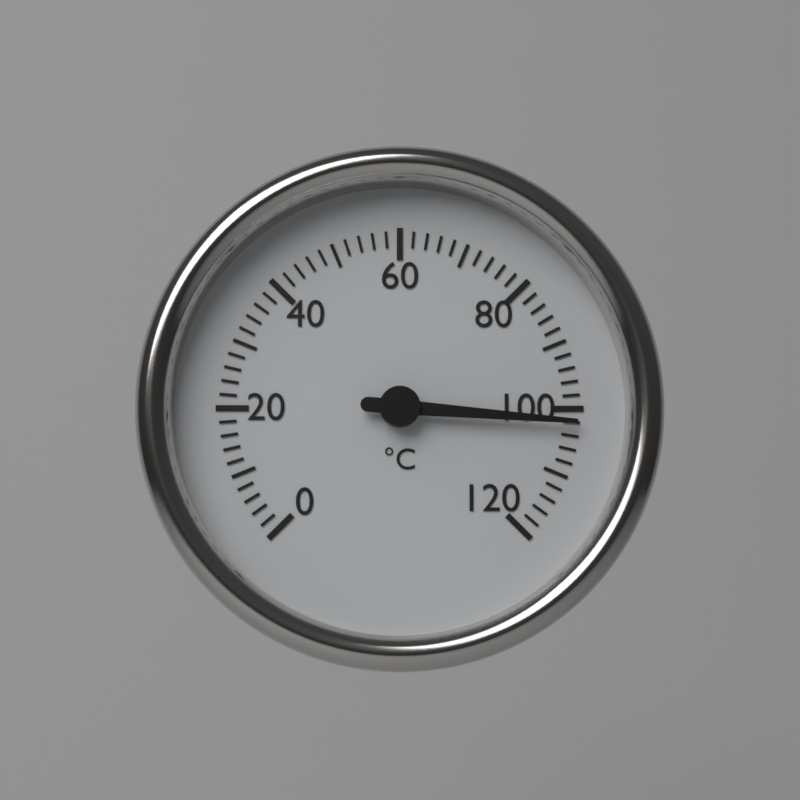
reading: 102 °C
